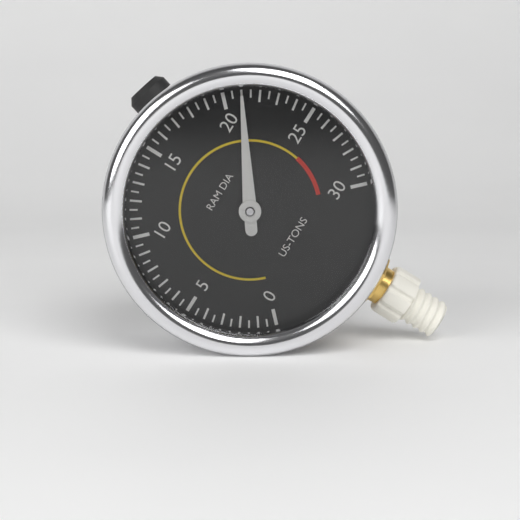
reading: 21.0 US-TONS
